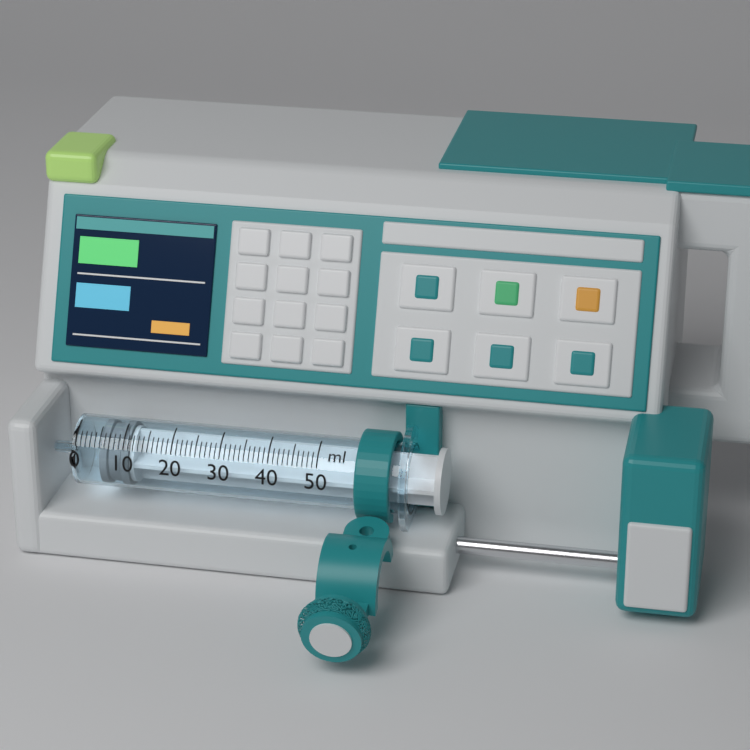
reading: 5 ml
